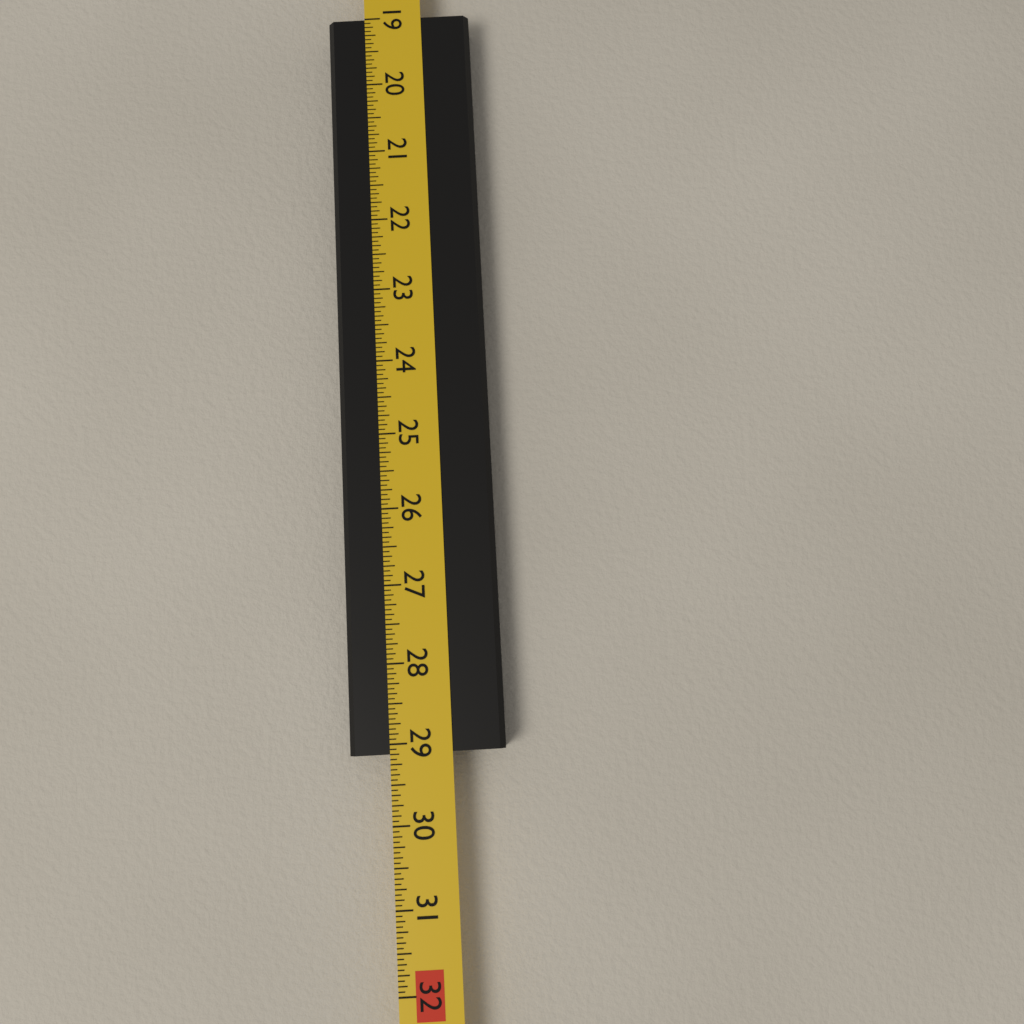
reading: 29.1250 in
